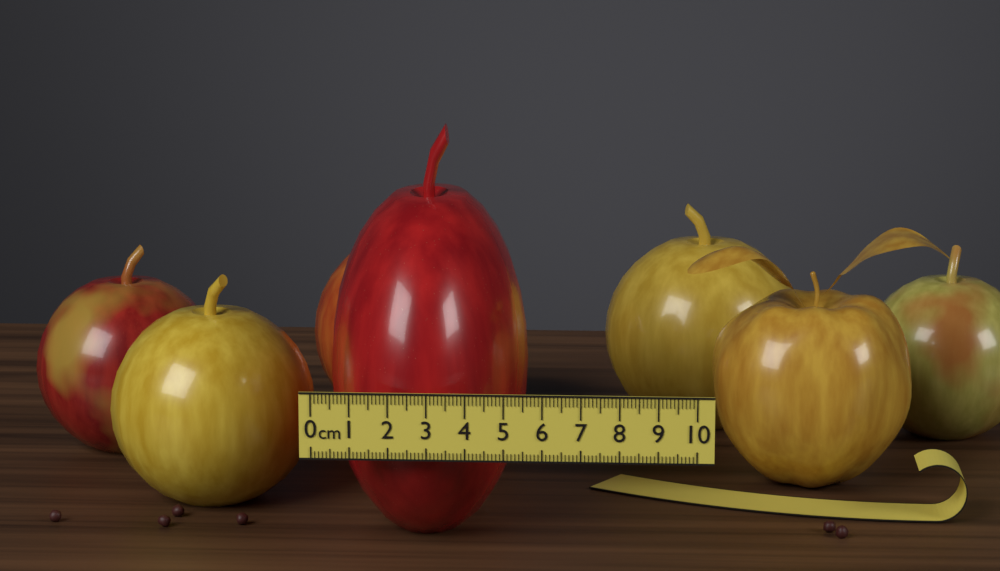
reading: 5.4 cm
